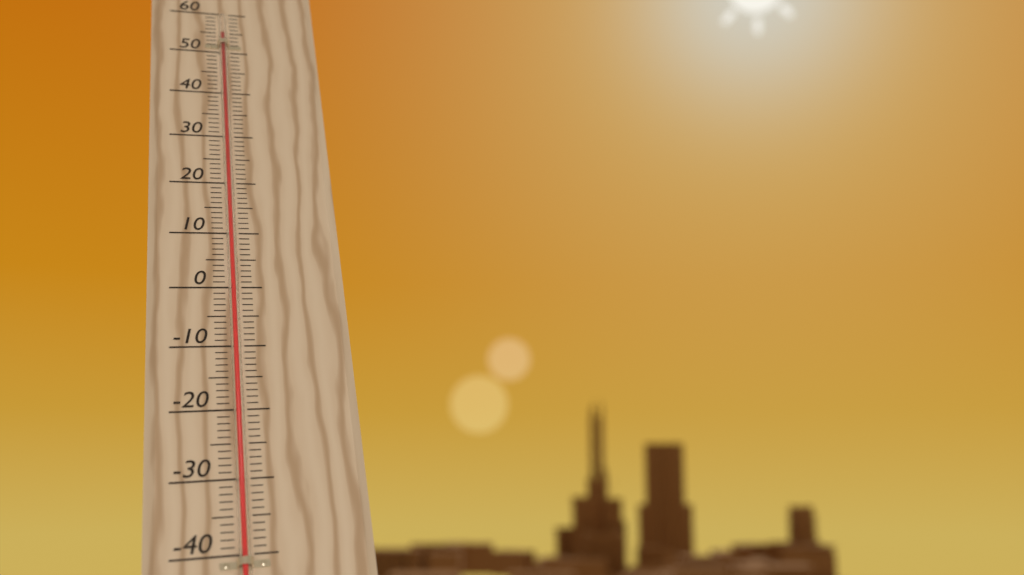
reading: 54 °C
